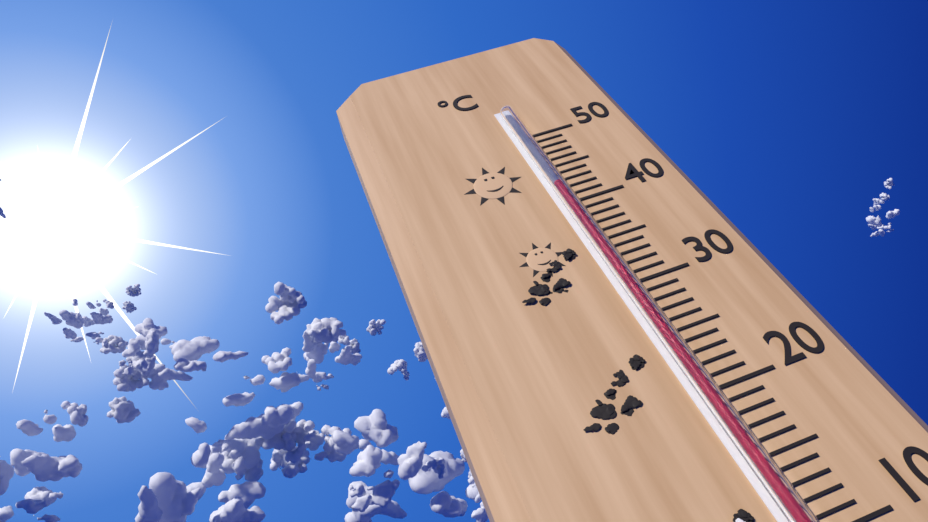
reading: 42 °C
